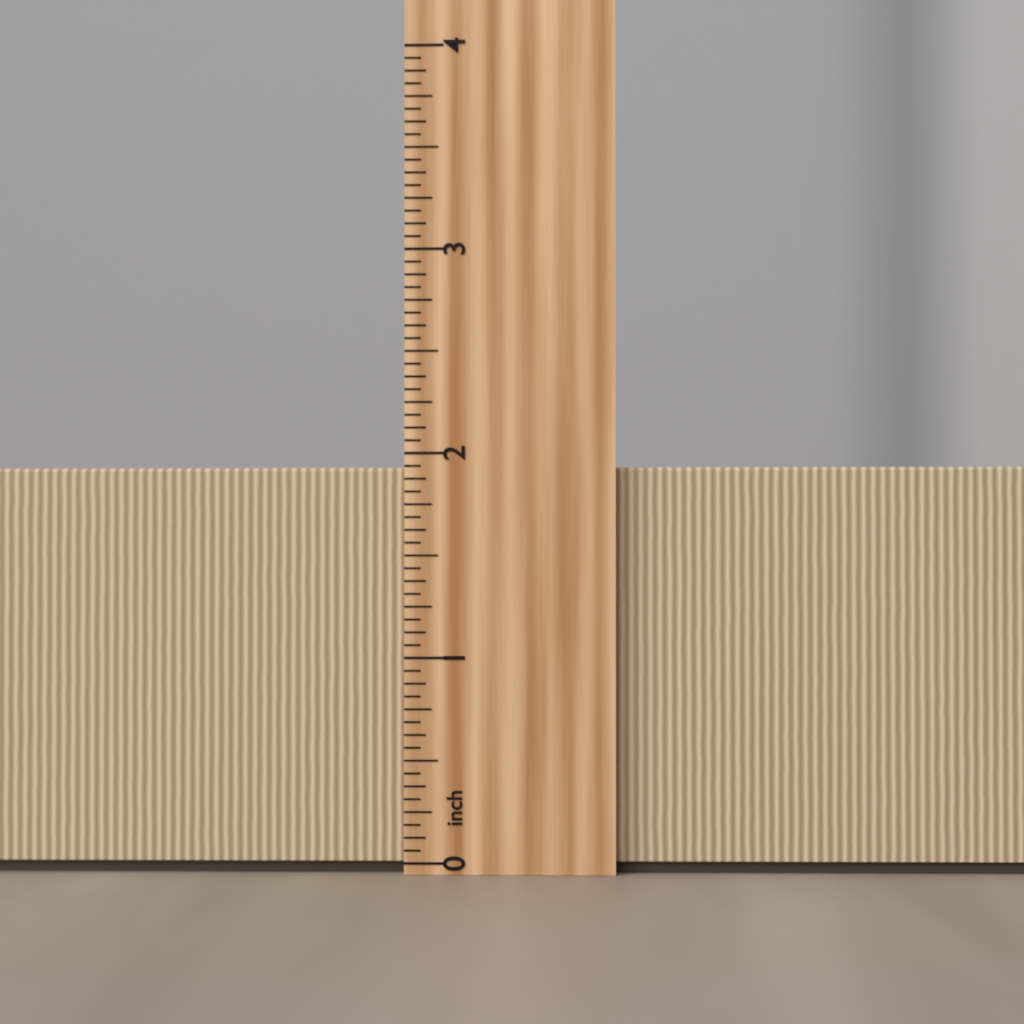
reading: 1.9375 inch
